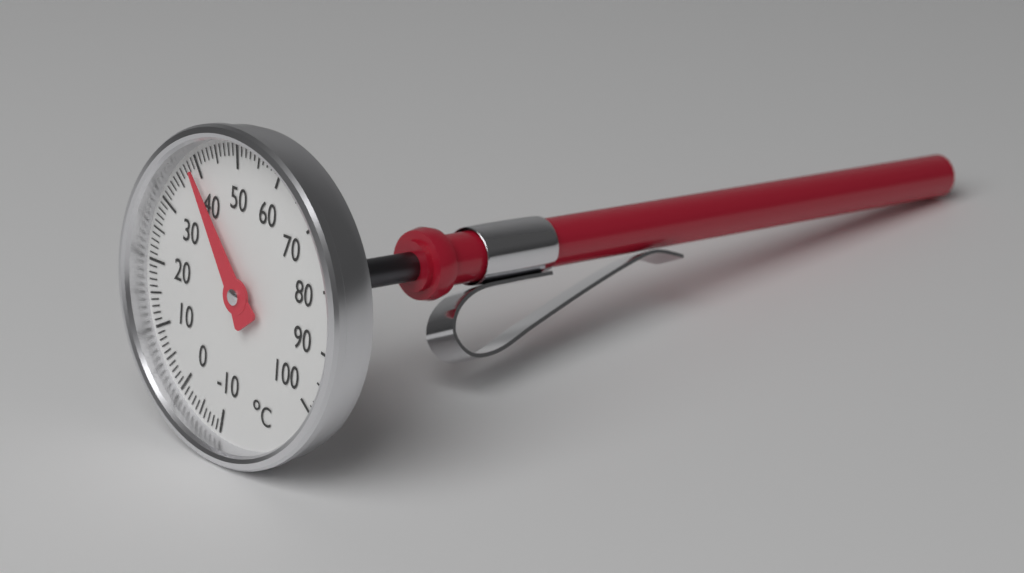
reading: 39 °C
